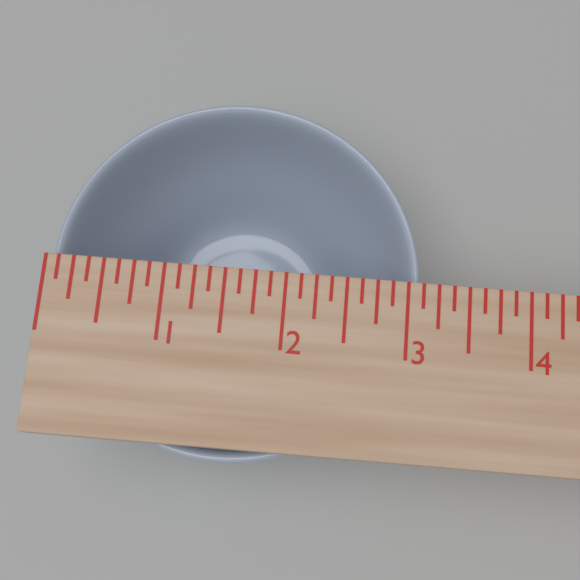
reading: 3.125 in
